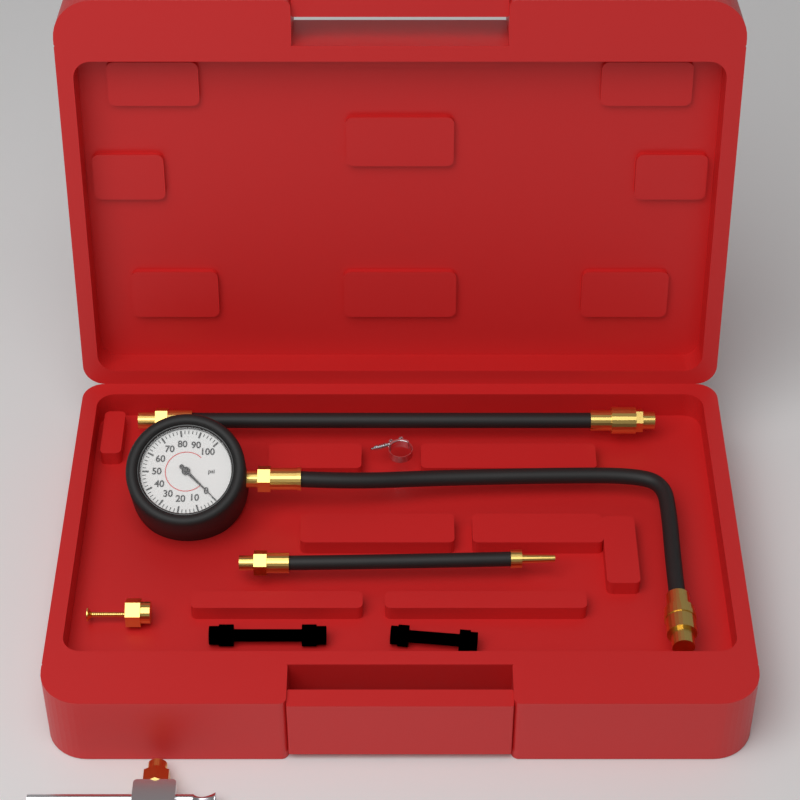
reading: 0 psi
